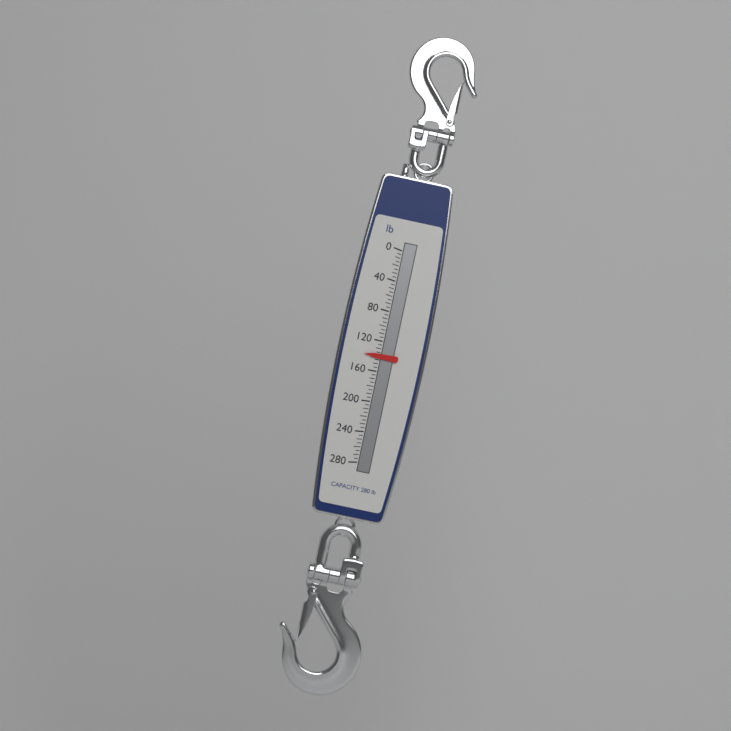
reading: 140 lb
